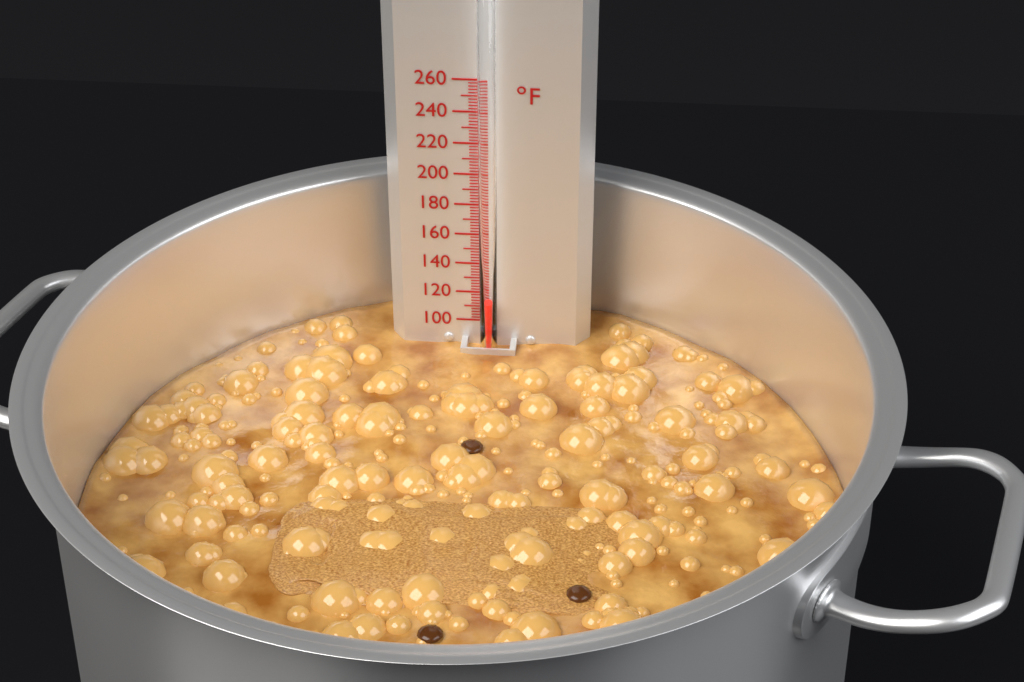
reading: 116 °F
